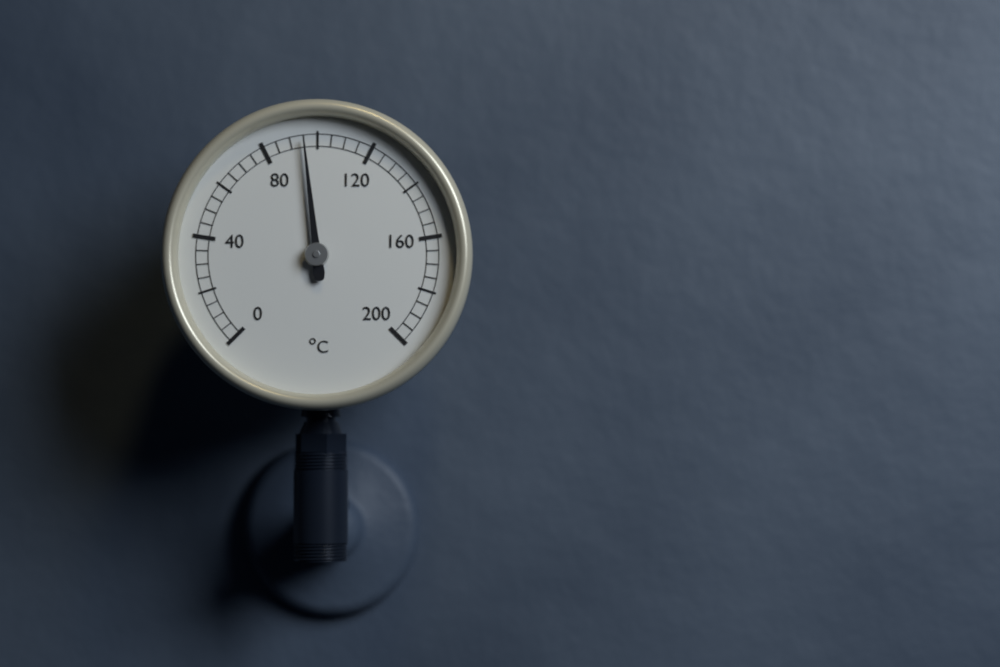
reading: 95 °C
